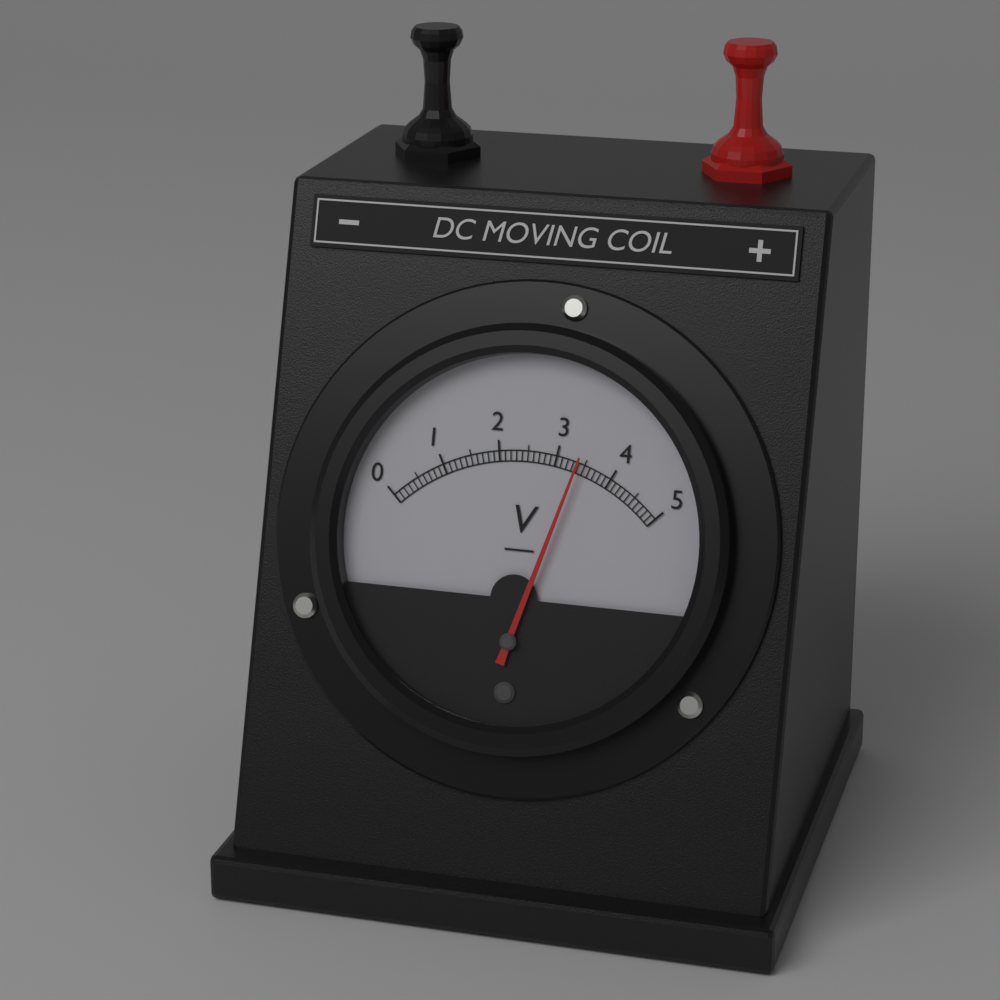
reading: 3.4 V
